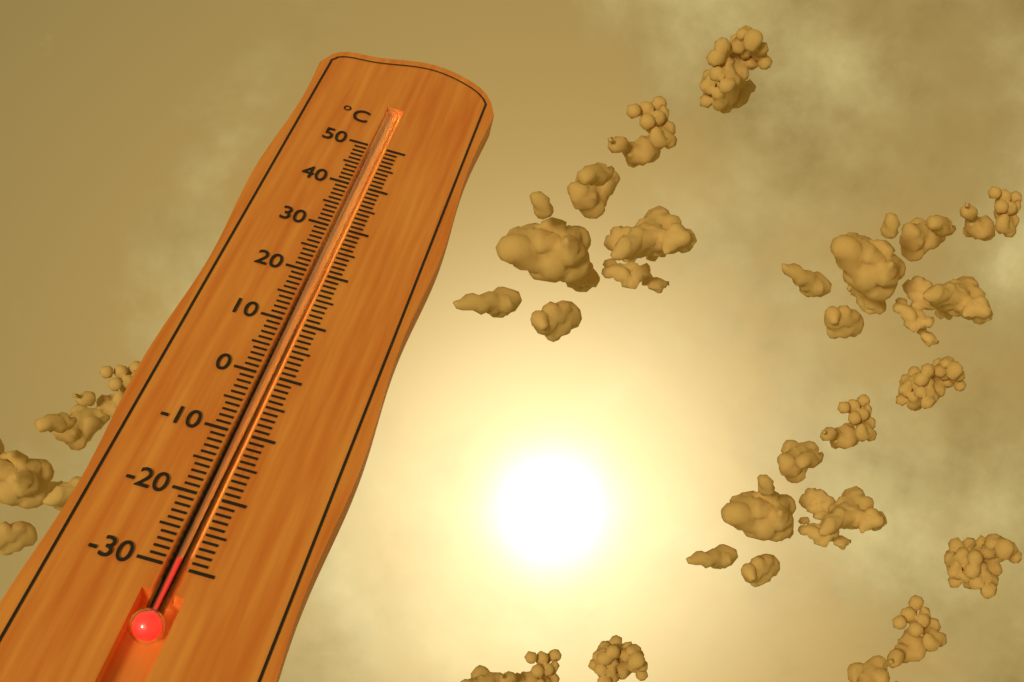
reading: -29 °C
